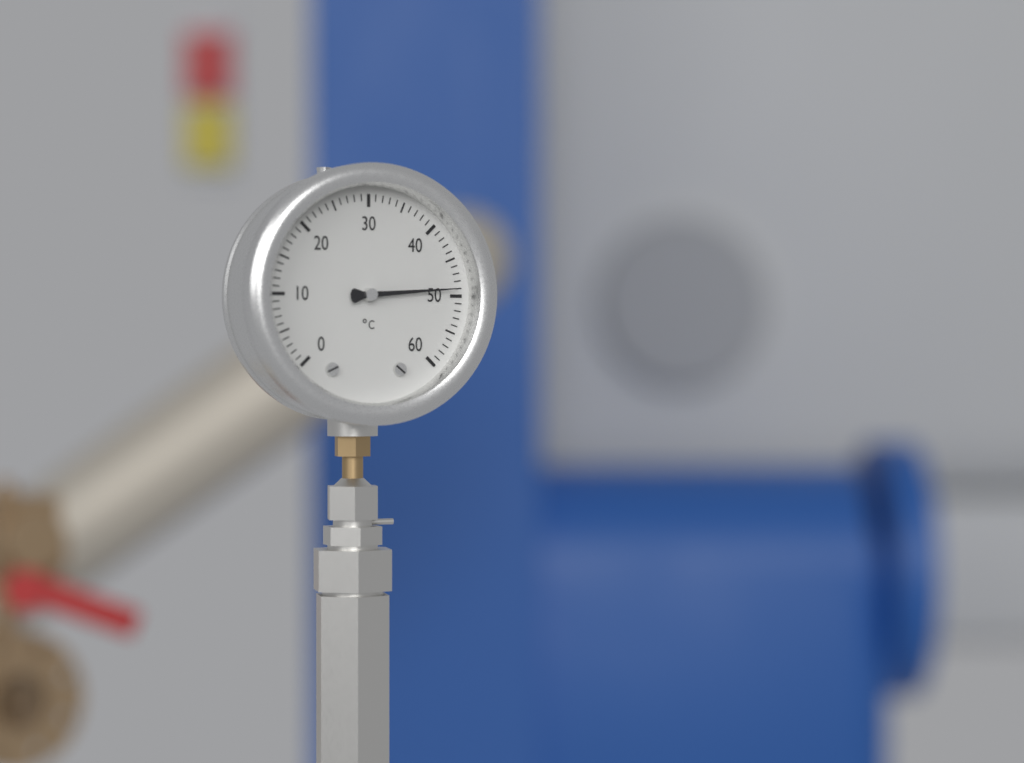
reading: 49 °C
